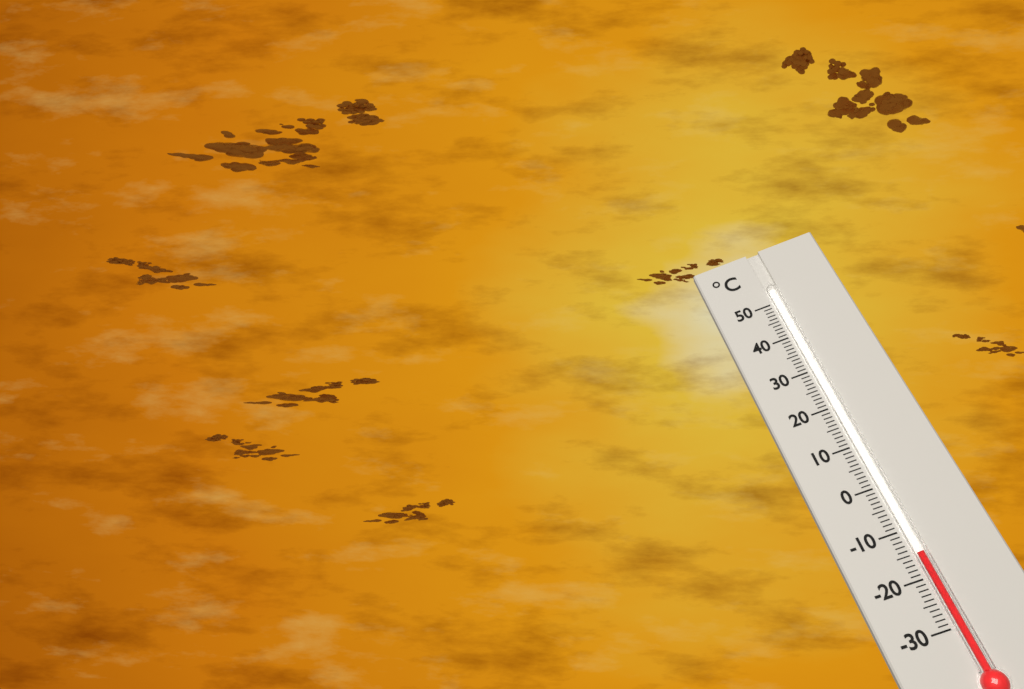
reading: -15 °C
